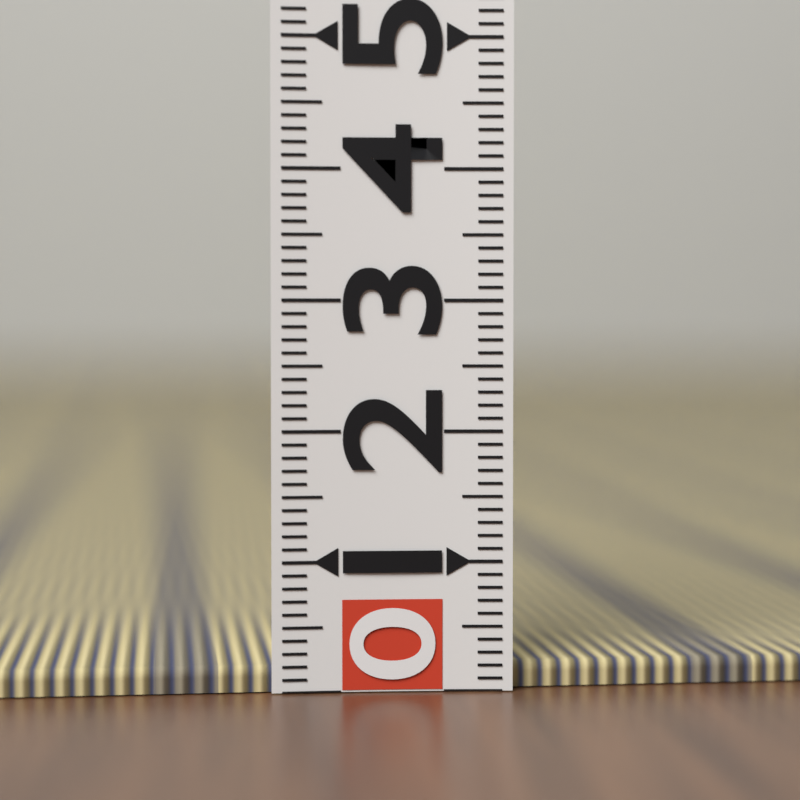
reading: 0.2 (no unit)
